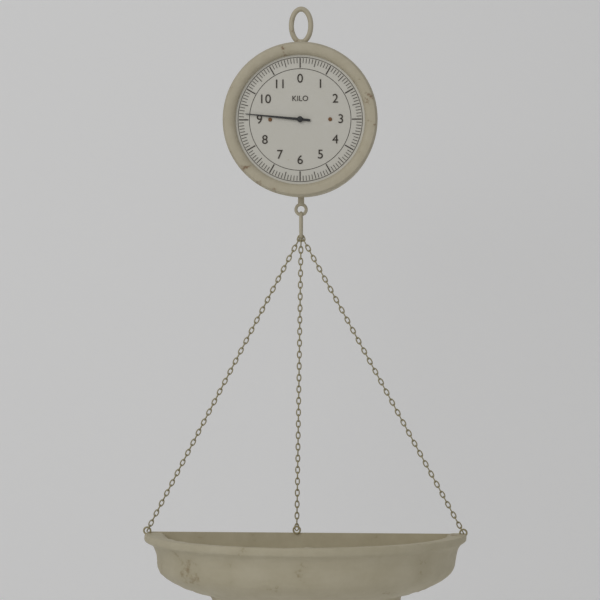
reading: 9.2 kg
